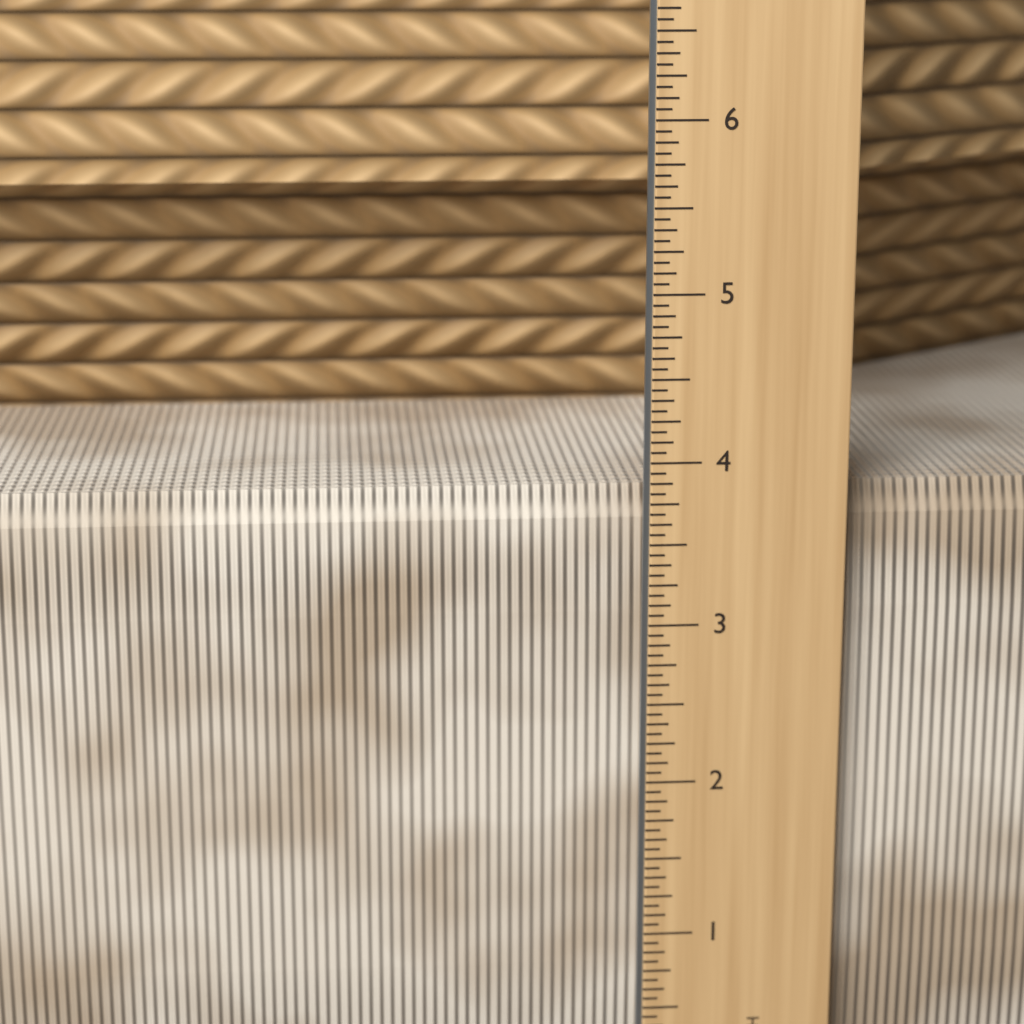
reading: 3.8125 in
